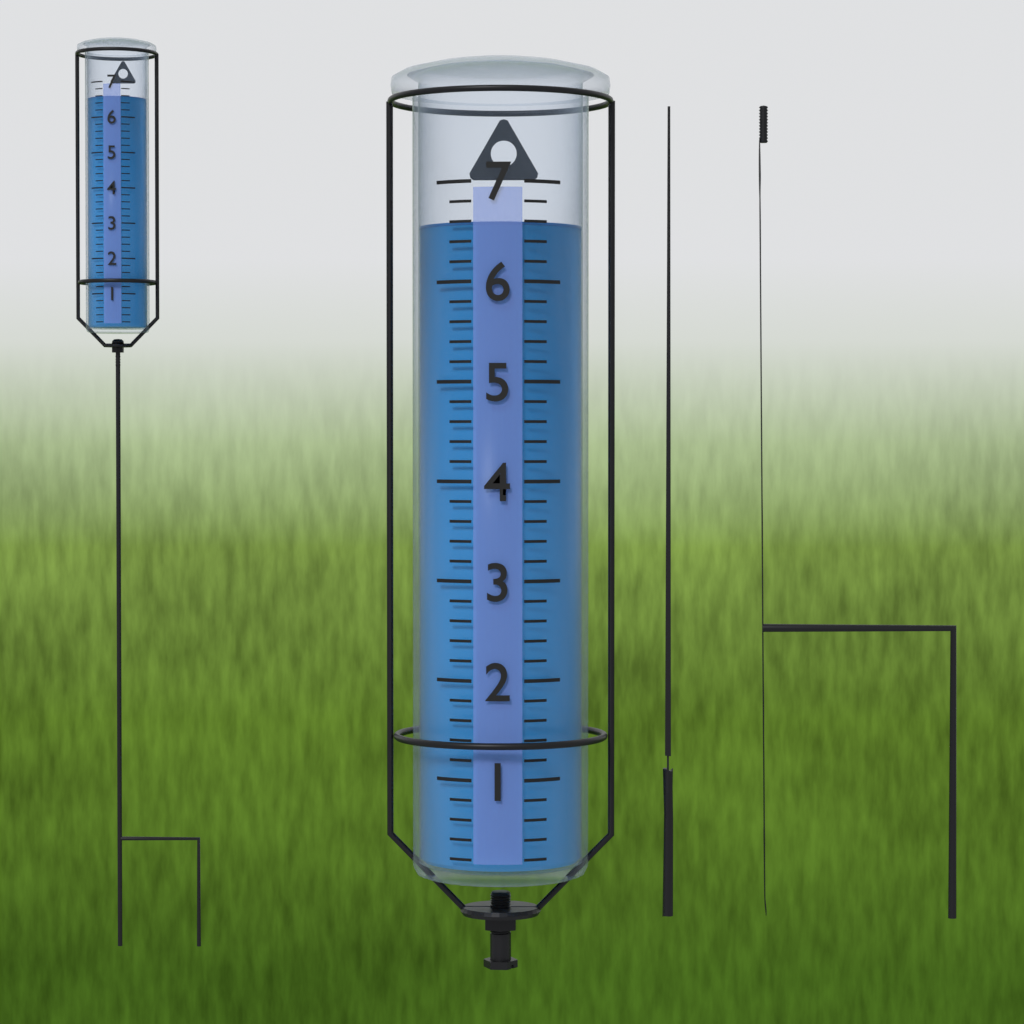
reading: 6.6 (no unit)
